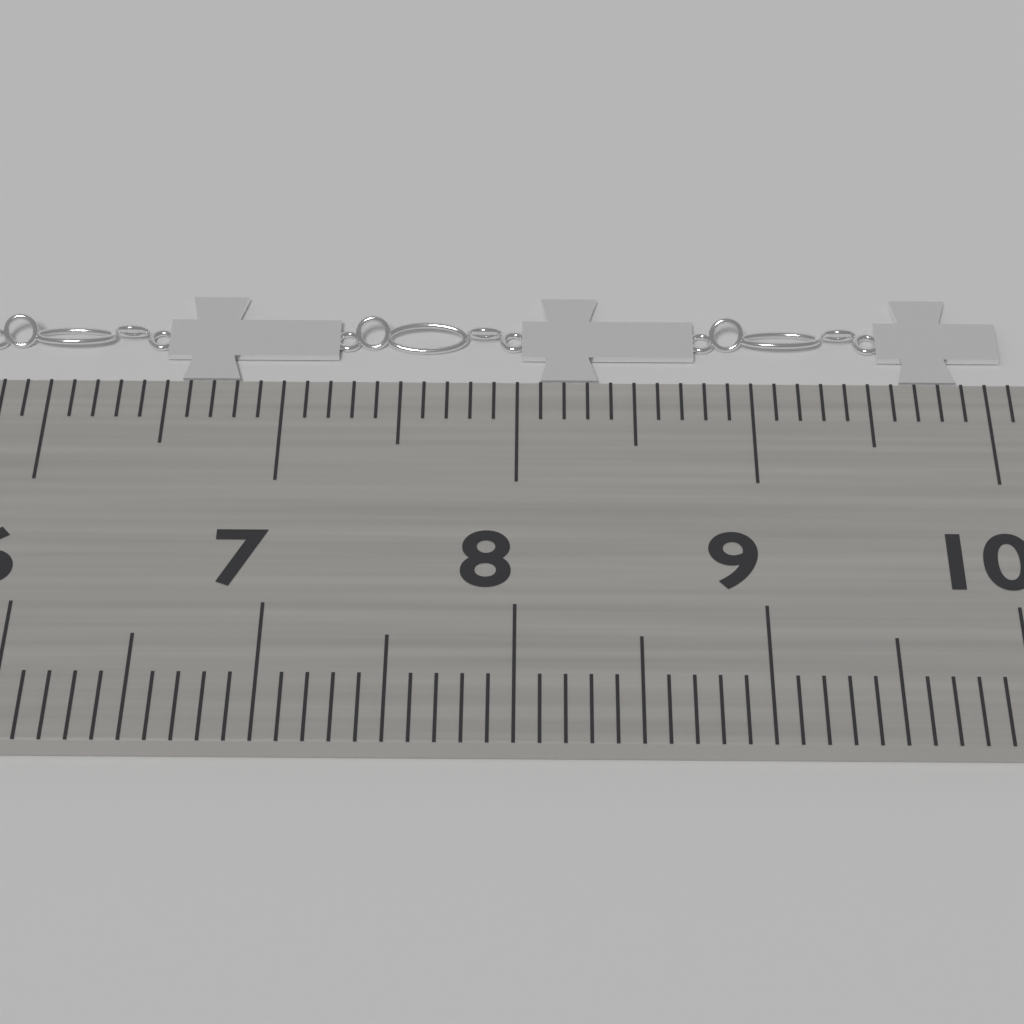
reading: 10.1 cm
